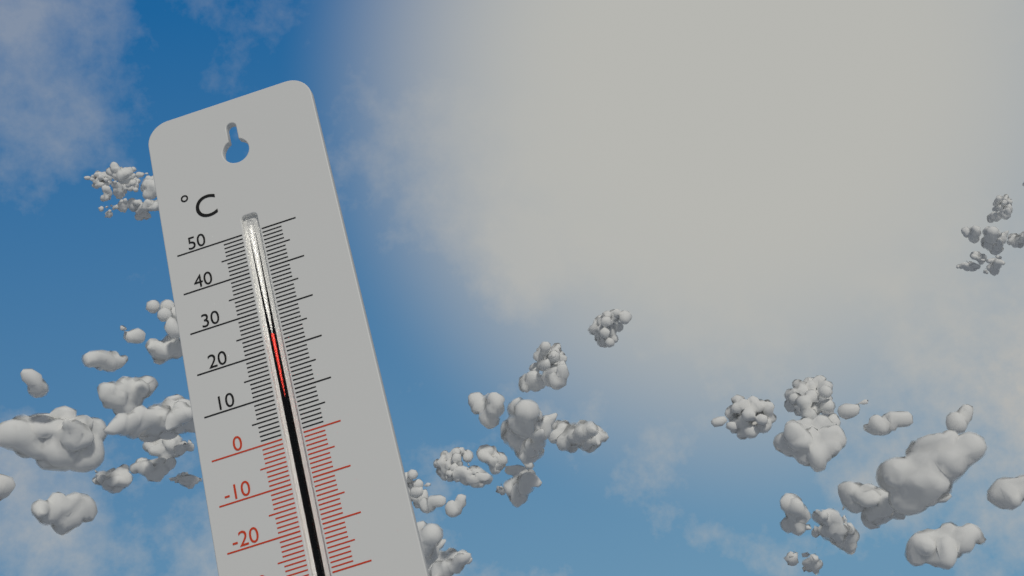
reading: 24 °C
